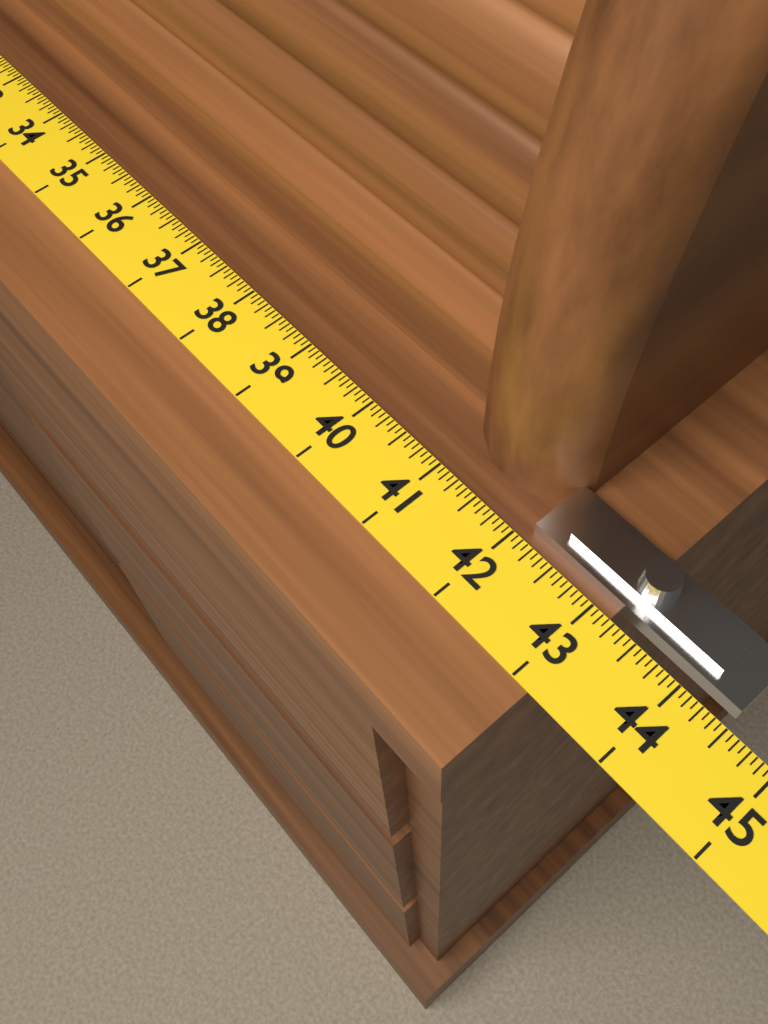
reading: 43.1875 (no unit)
